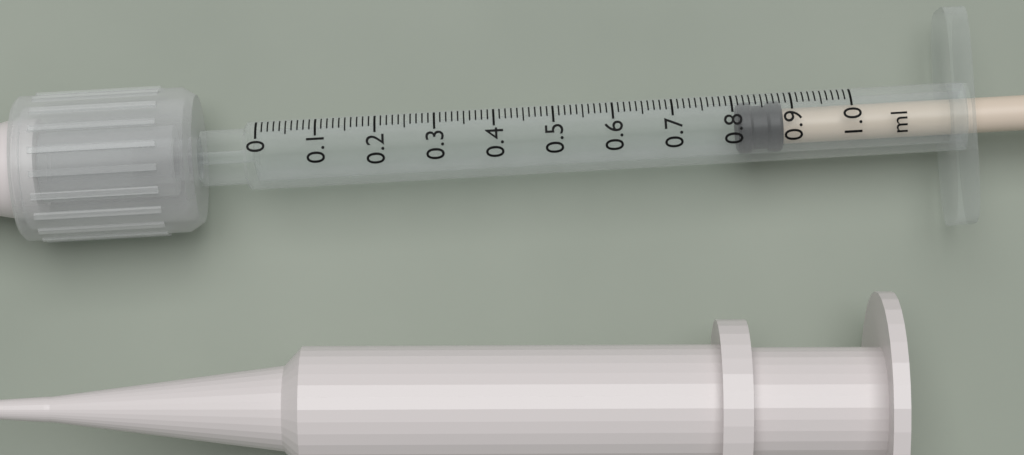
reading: 0.81 ml
